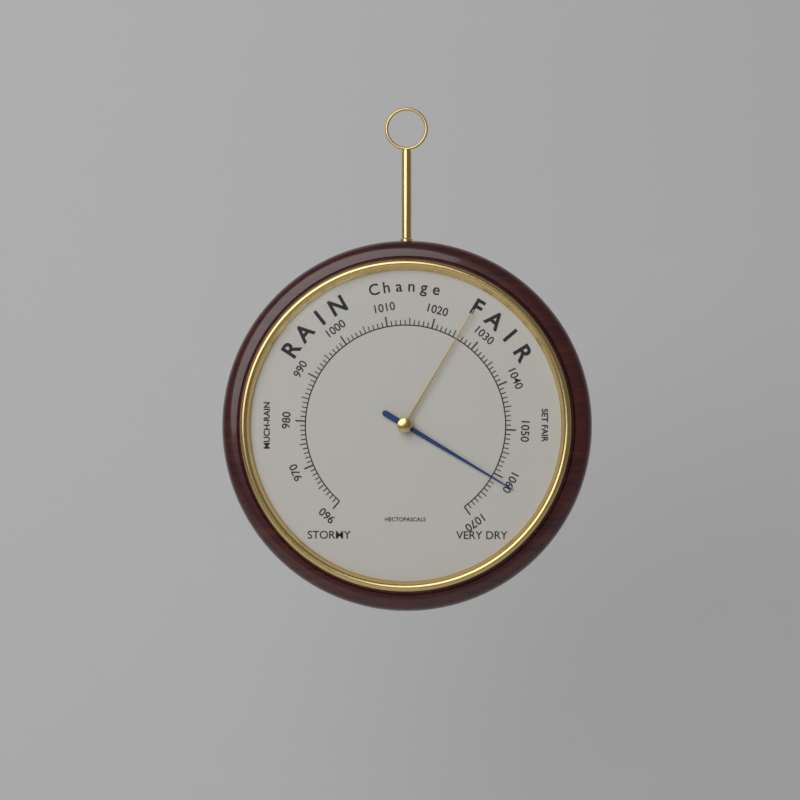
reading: 1061 hPa
